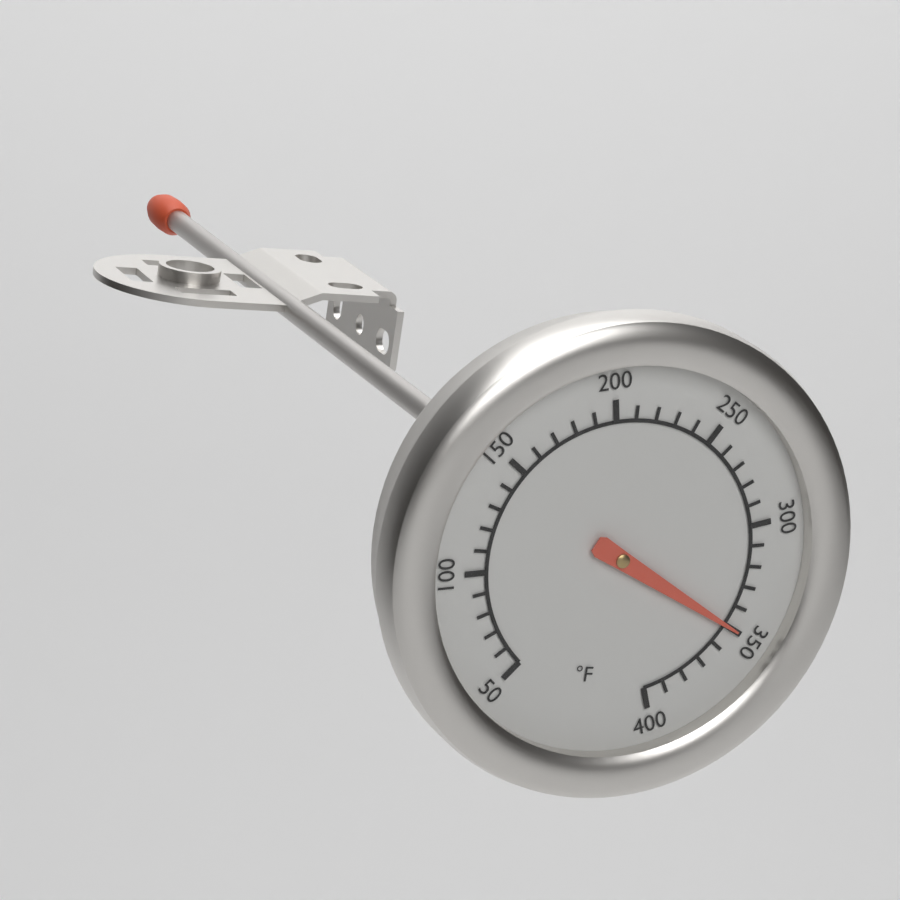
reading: 350 °F
